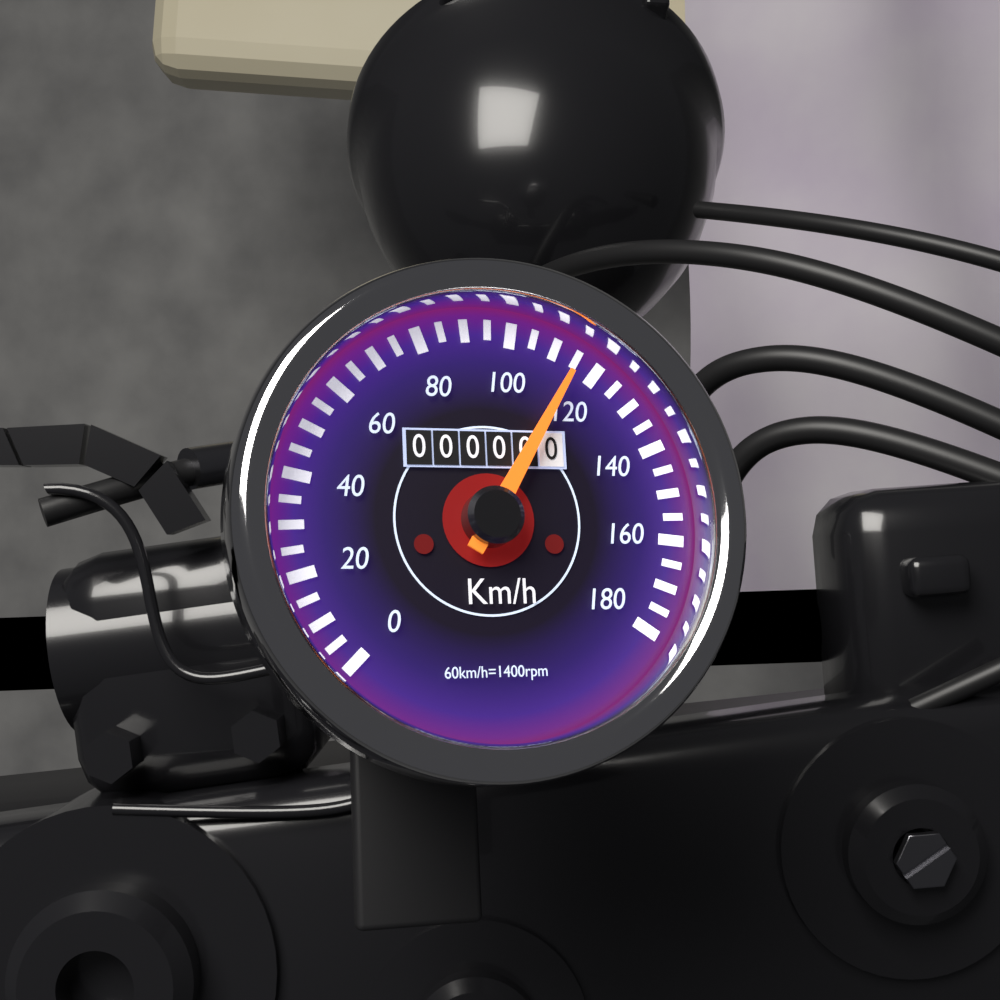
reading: 115 km/h
